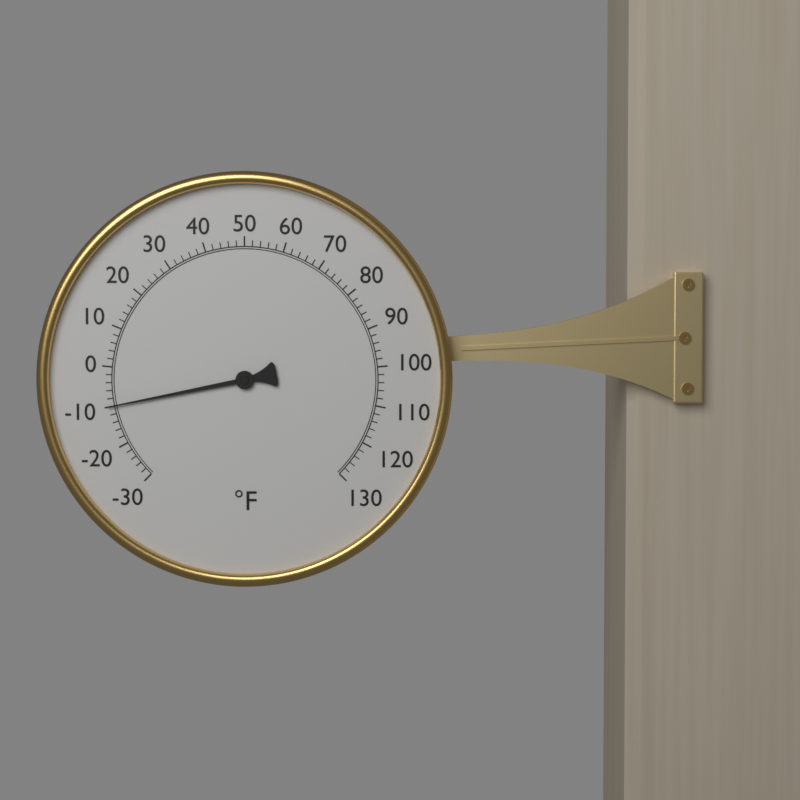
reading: -10 °F
